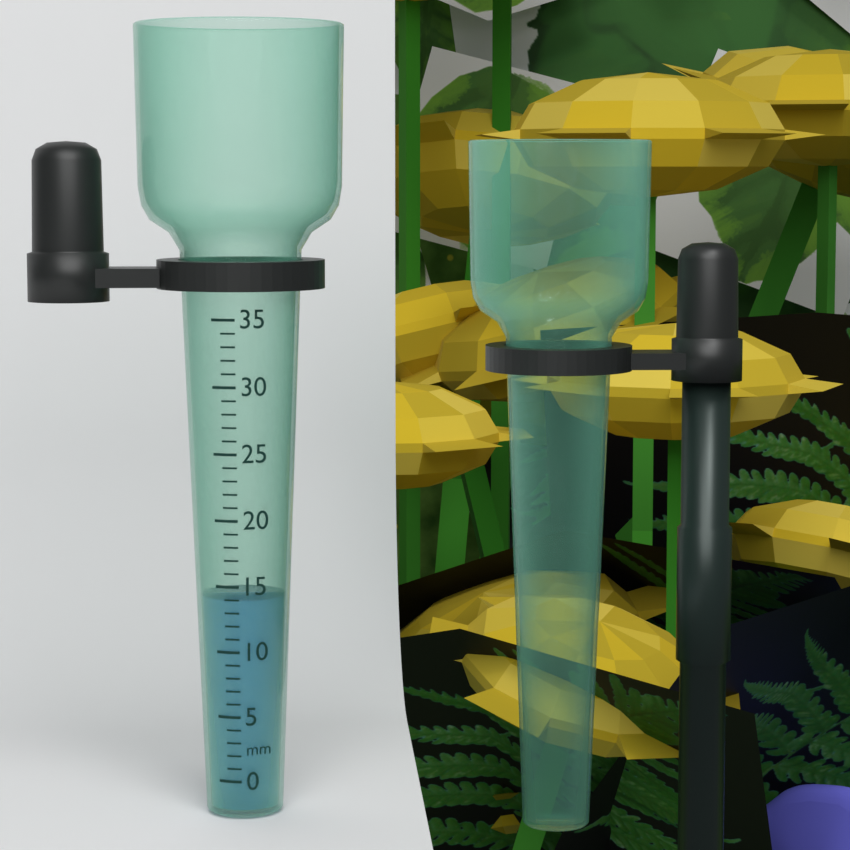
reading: 14 mm
